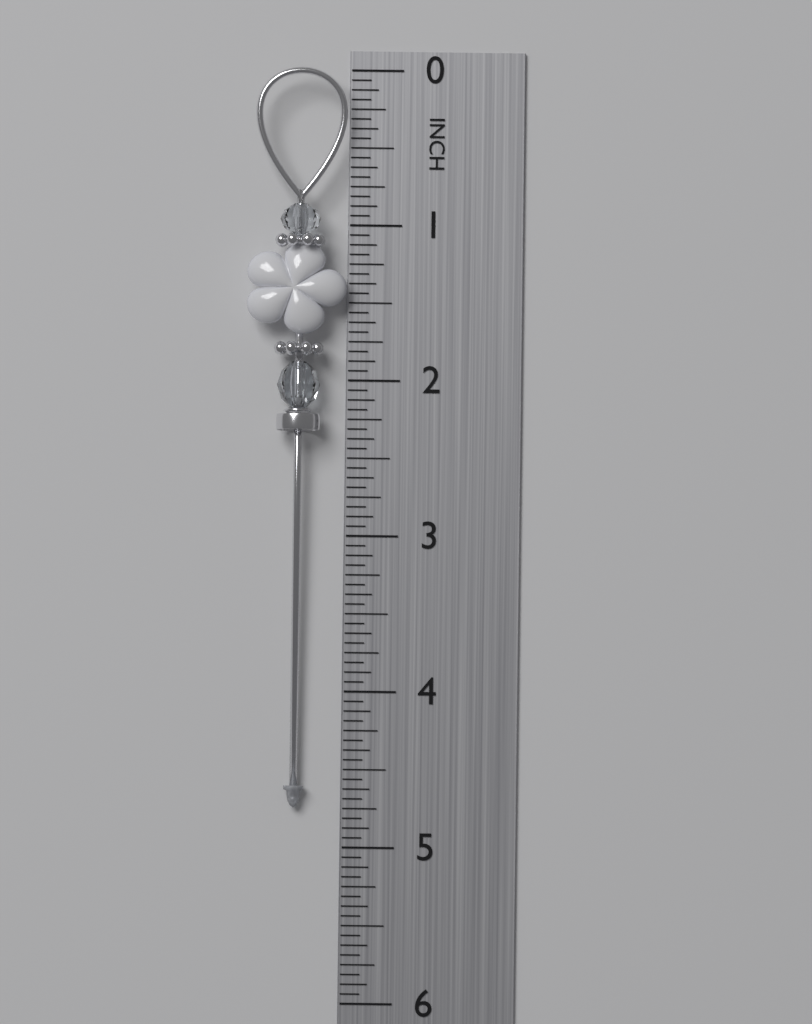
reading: 4.7500 in
